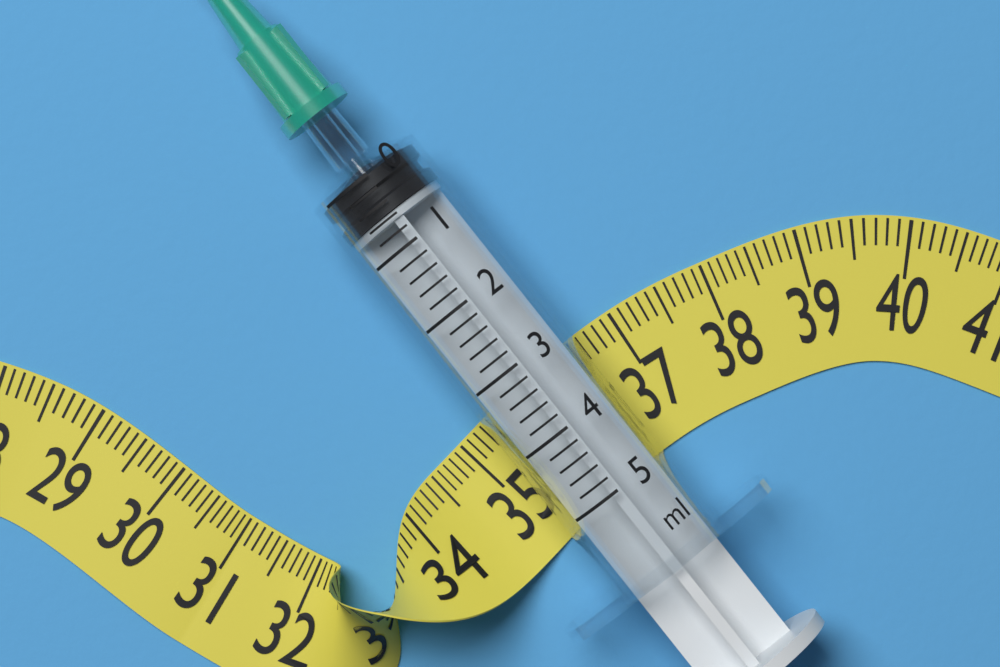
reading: 0.0 ml
